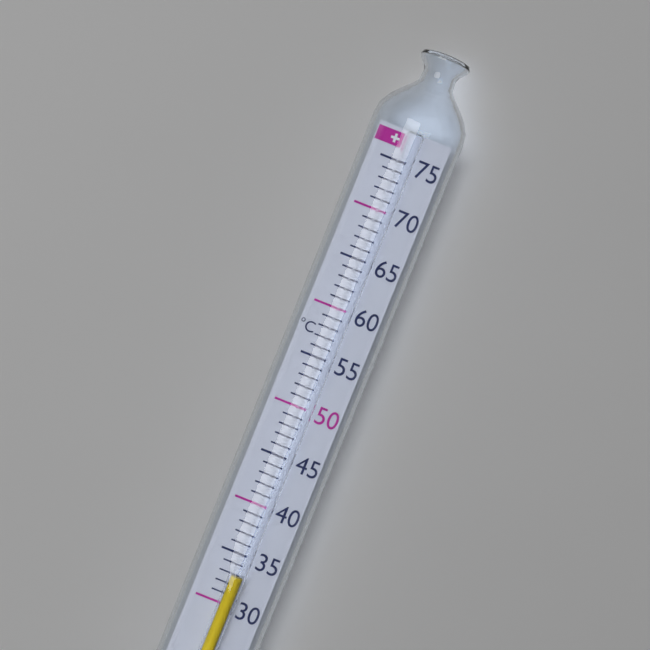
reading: 33 °C
